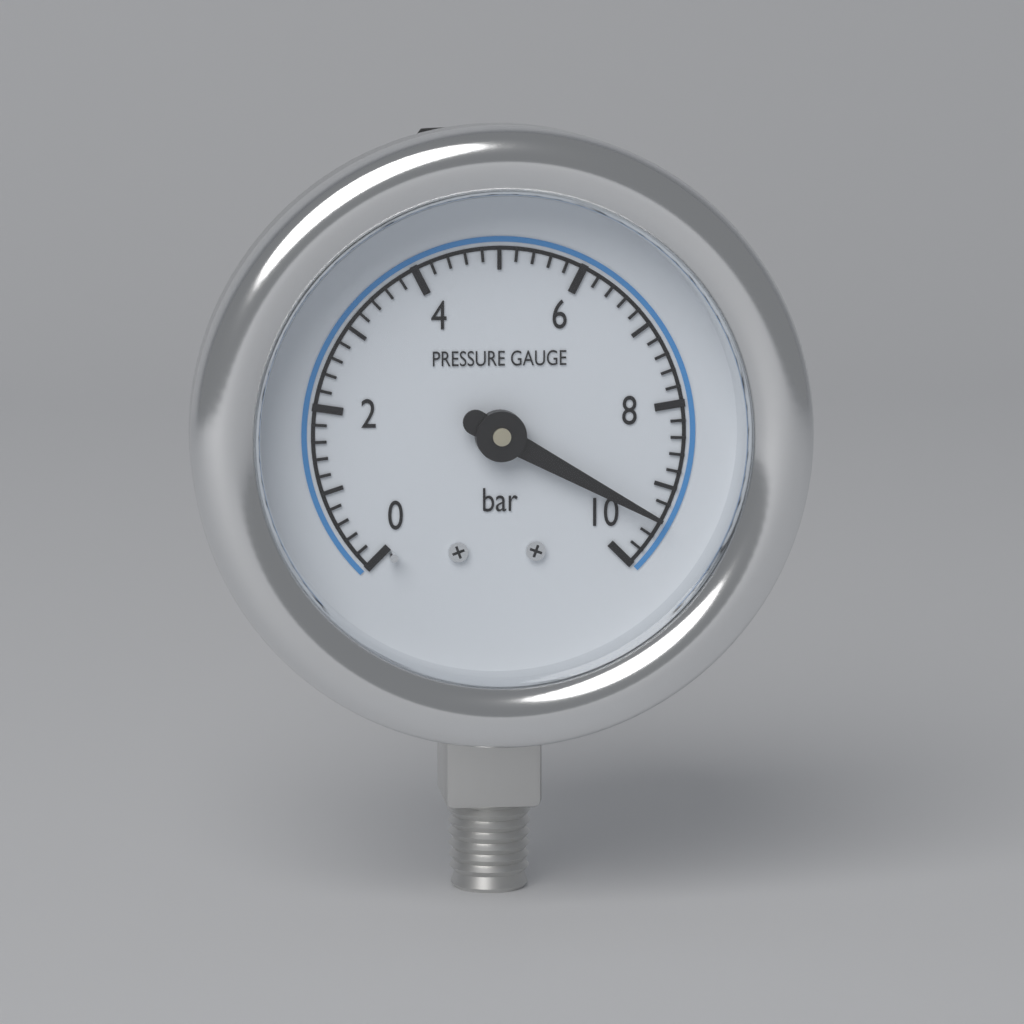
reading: 9.4 bar
